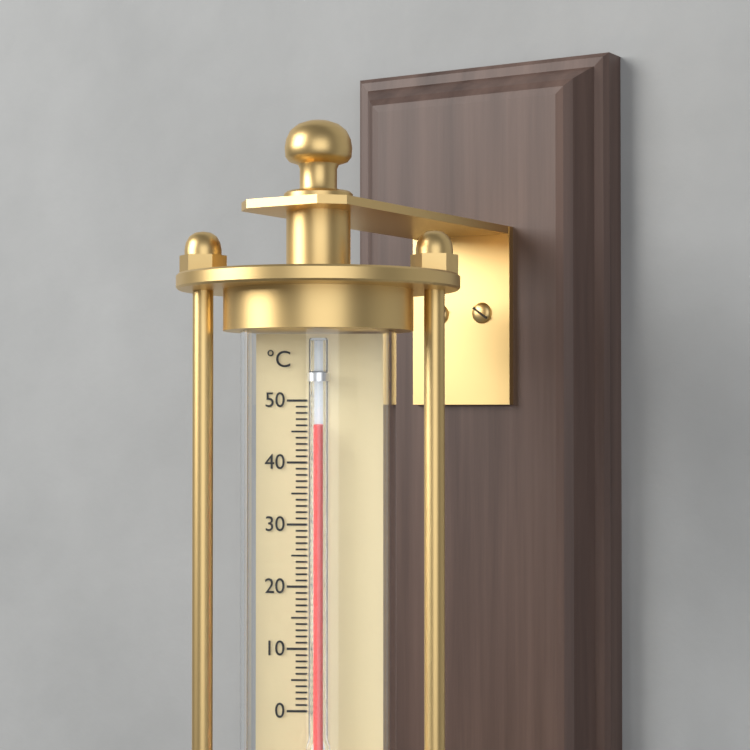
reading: 46 °C
